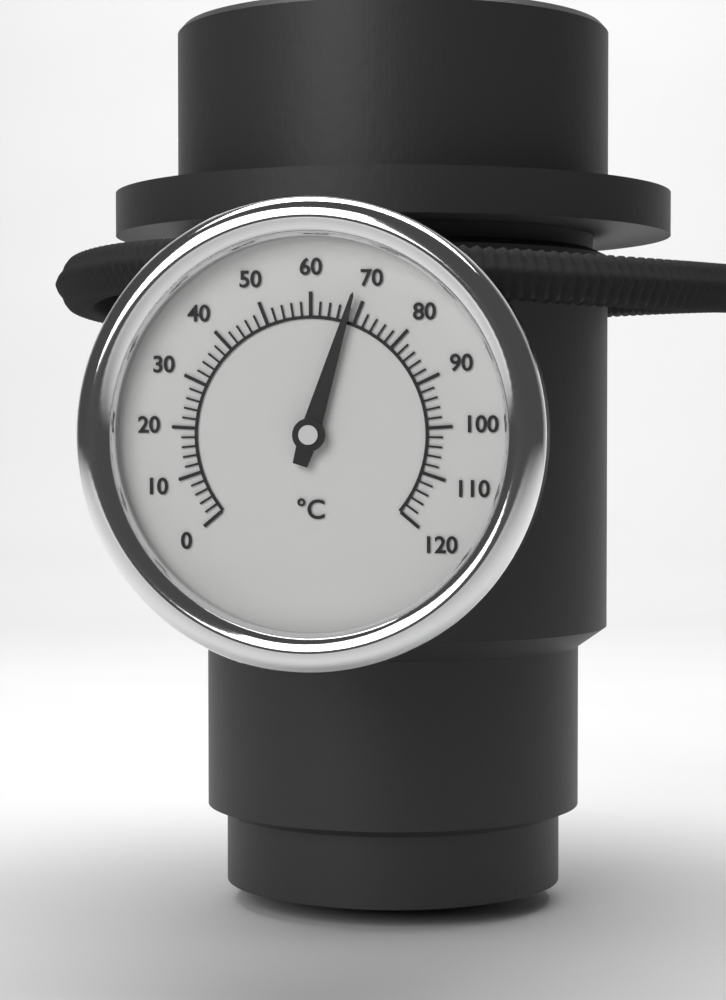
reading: 68 °C
